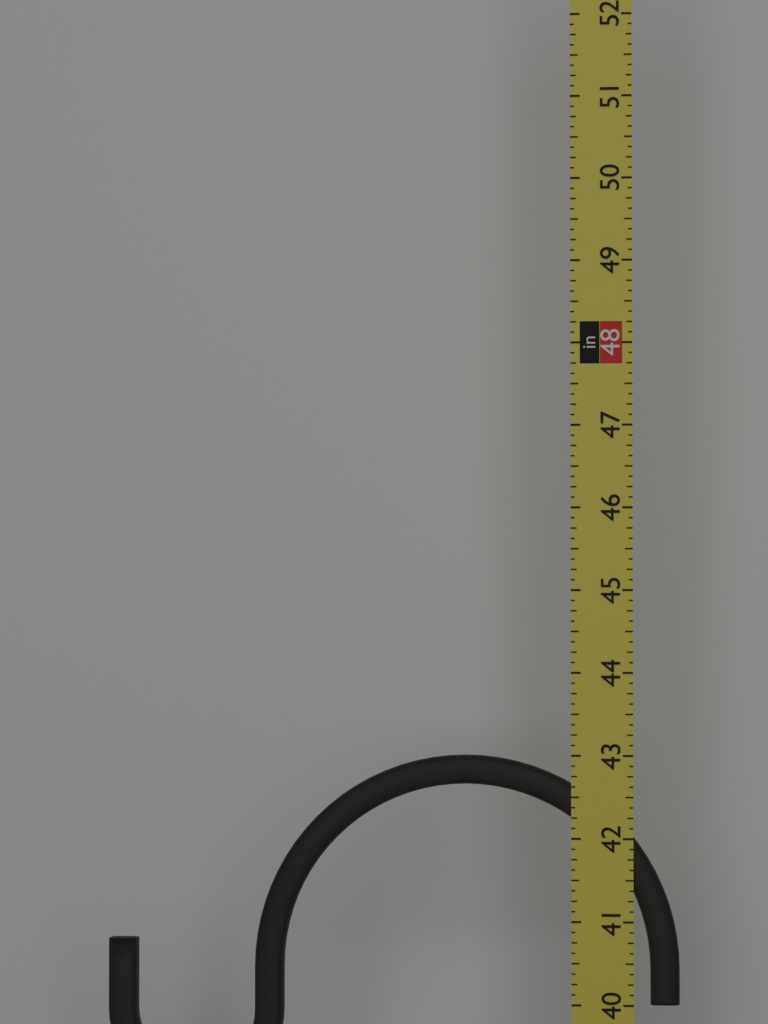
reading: 43.000 in
